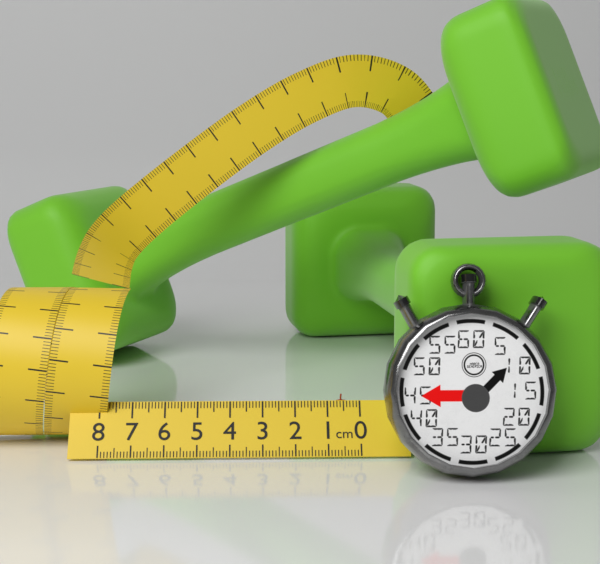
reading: 0.7 cm
